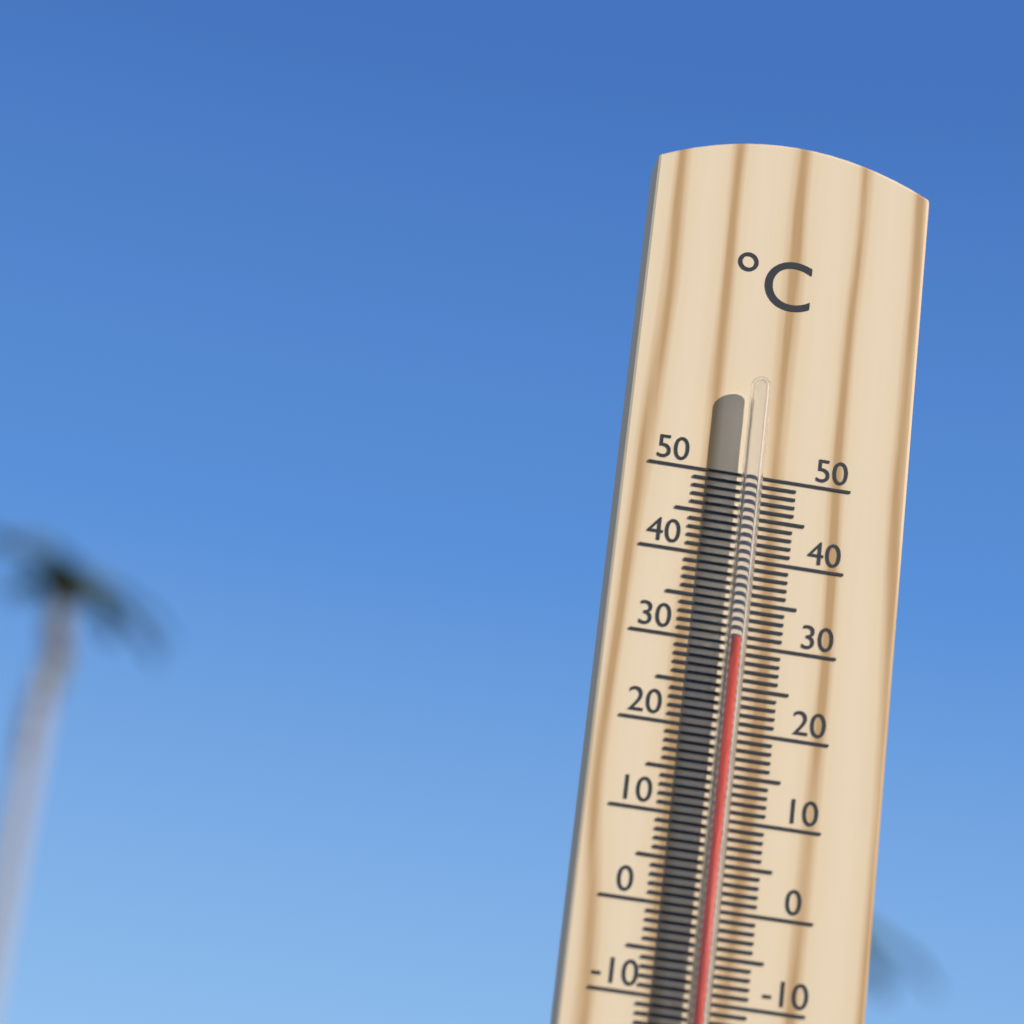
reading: 30 °C
